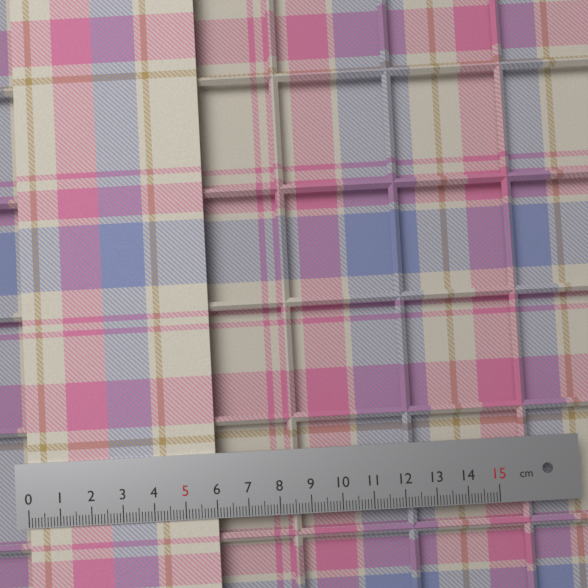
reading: 6.0 cm
